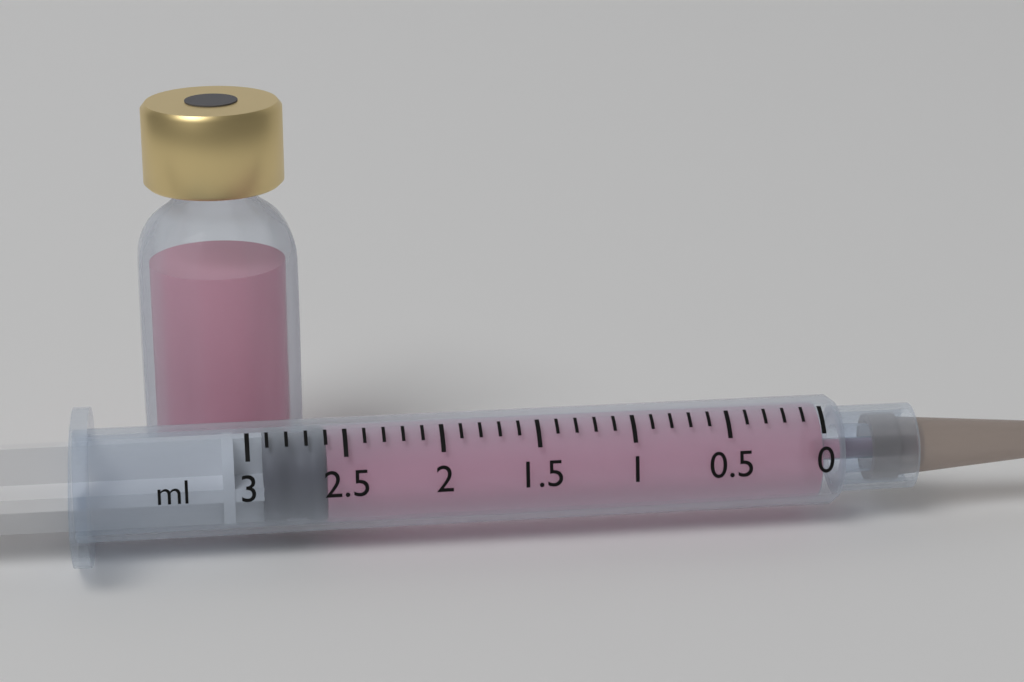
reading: 2.6 ml
